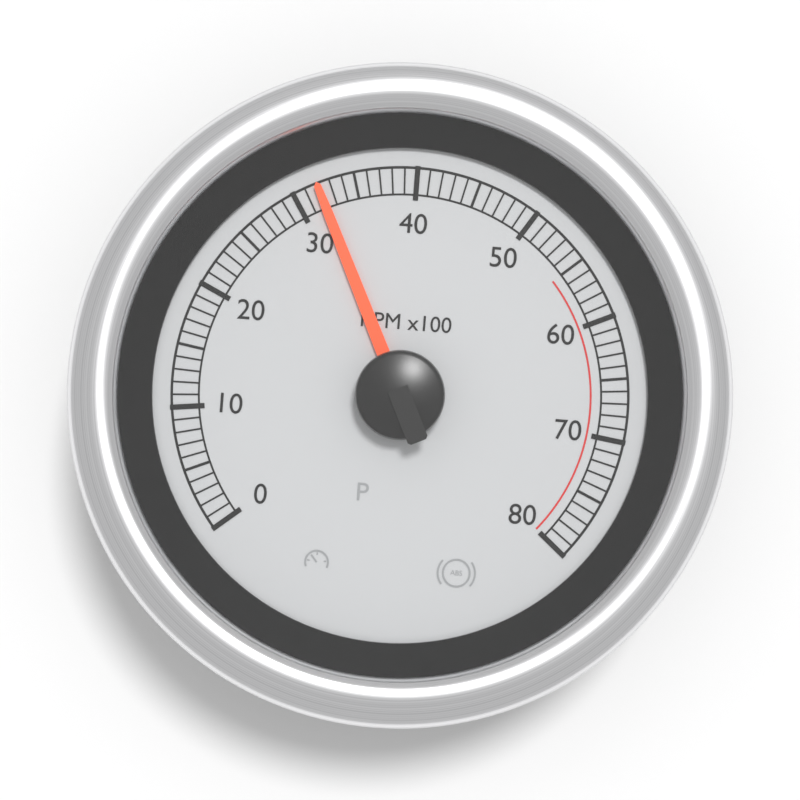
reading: 32 RPM x100
